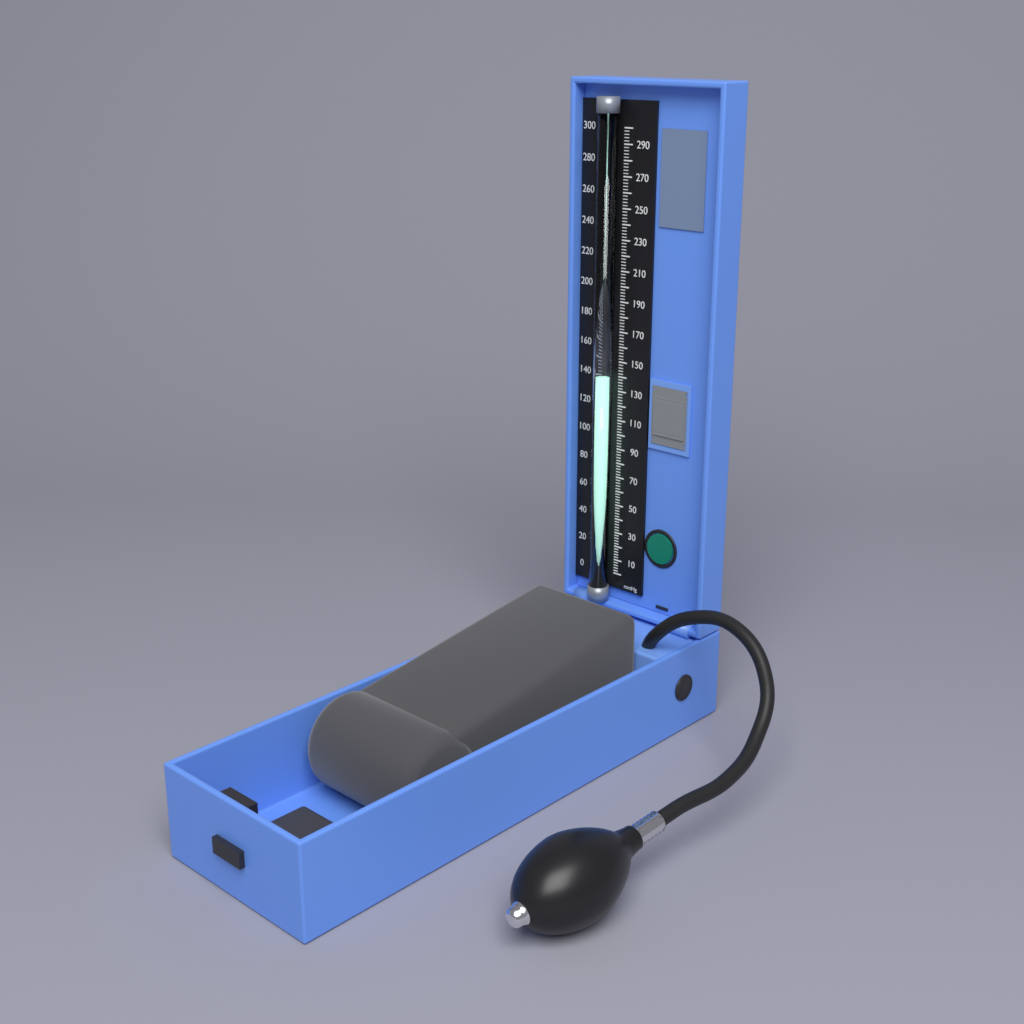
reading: 140 mmHg
